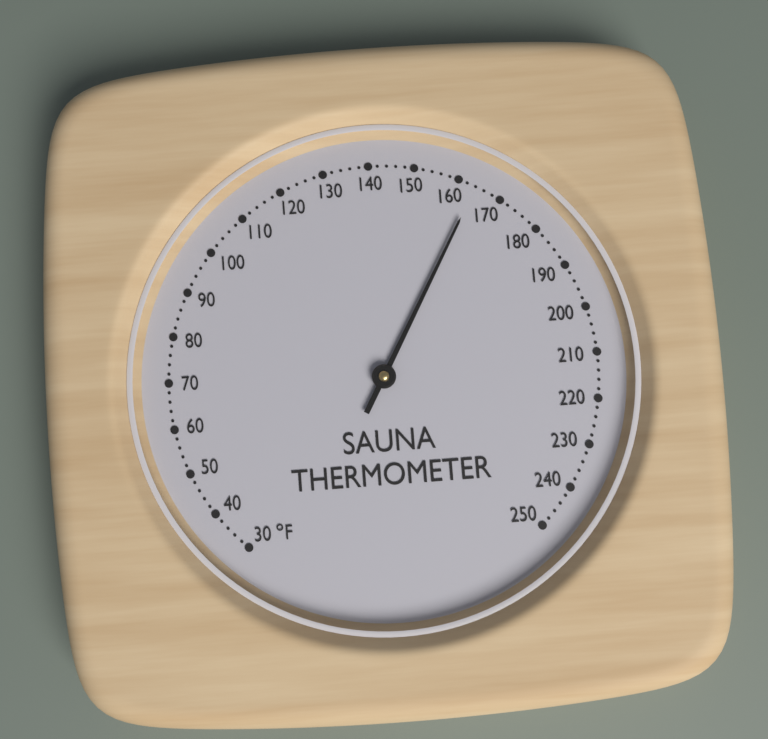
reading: 164 °F
